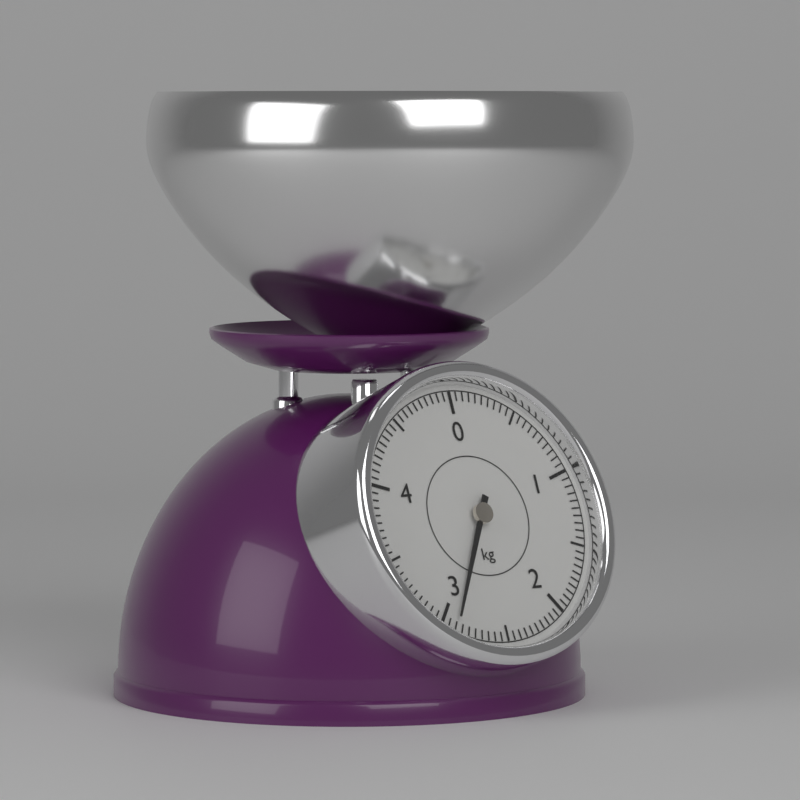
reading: 2.90 kg
